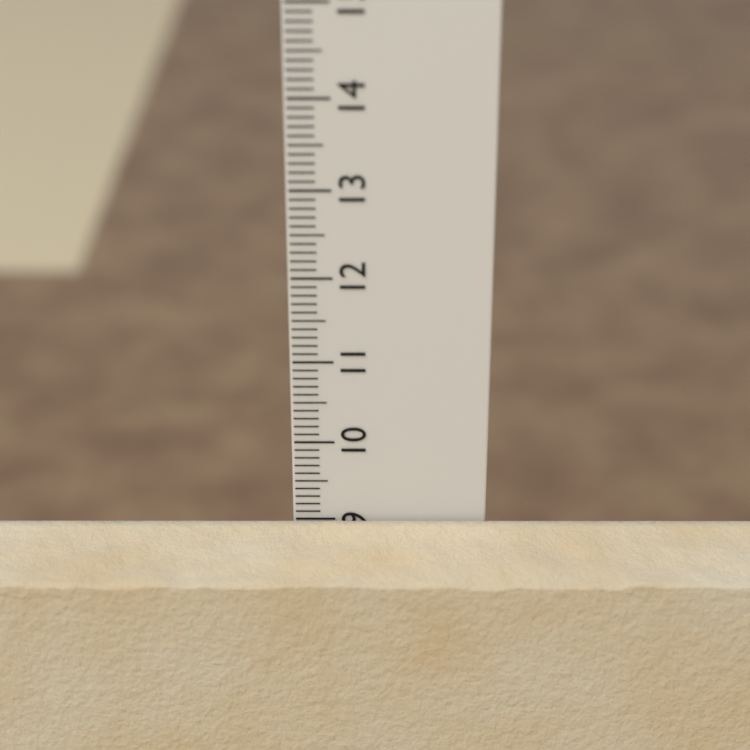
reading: 9.0 cm
